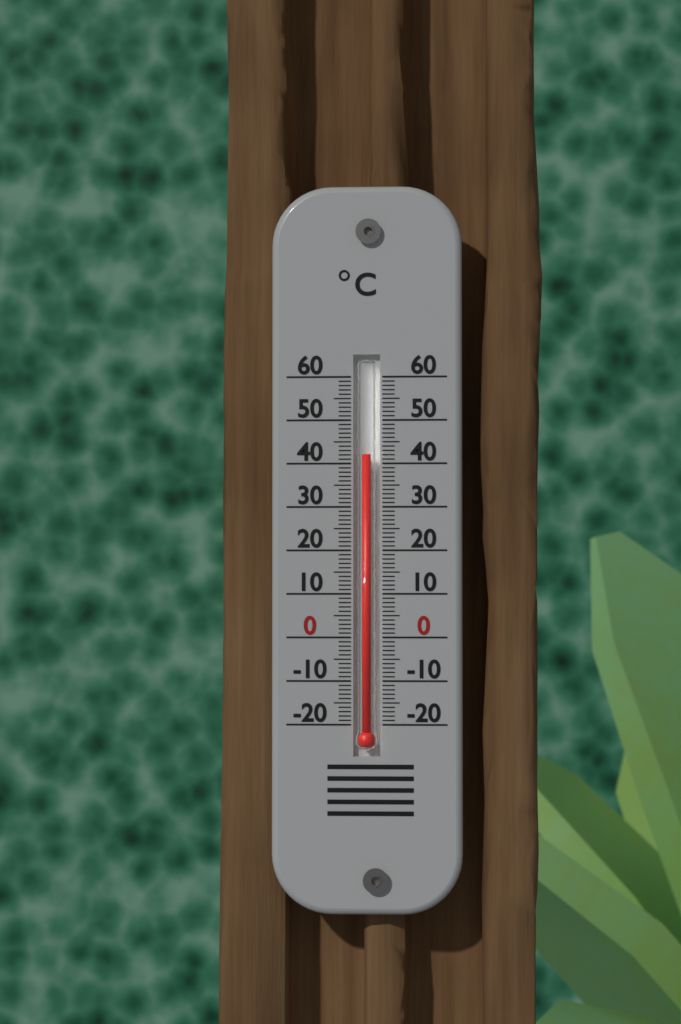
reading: 42 °C
